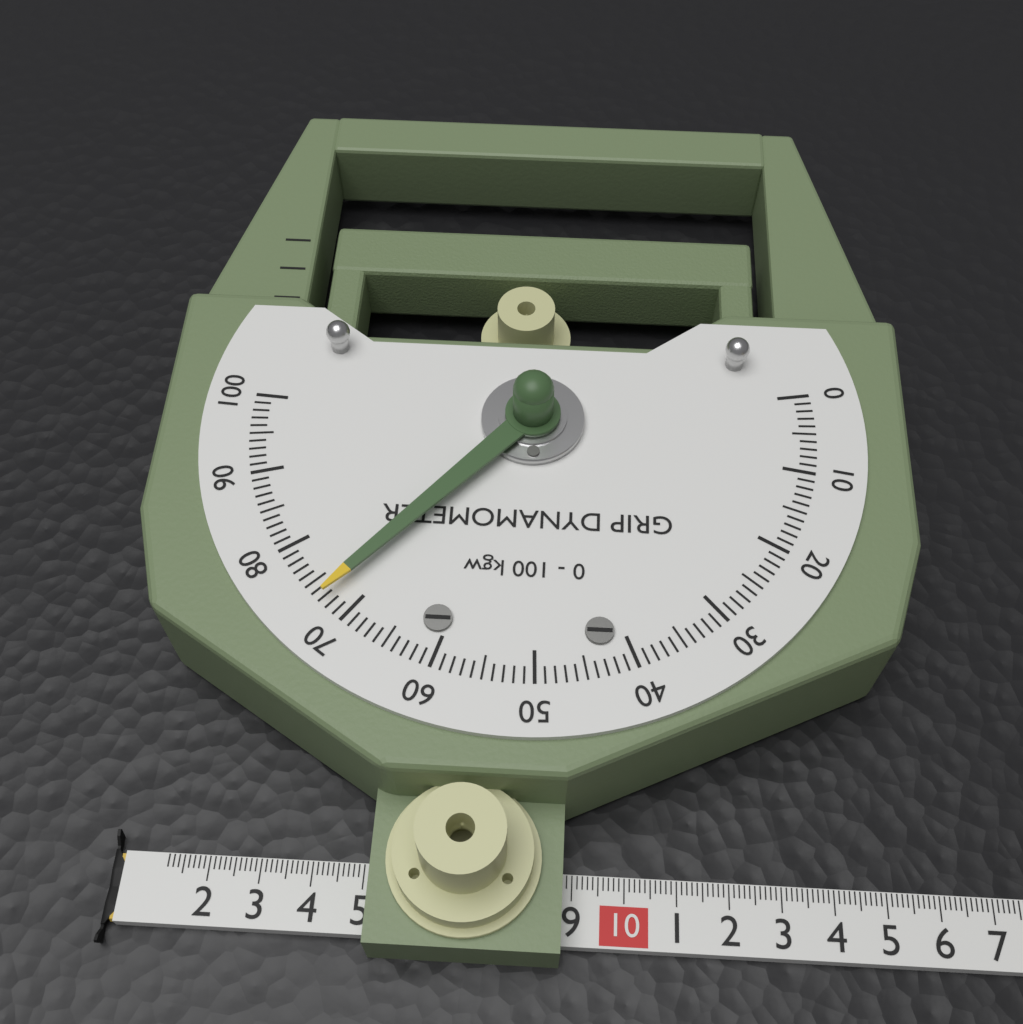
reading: 73 kgw
